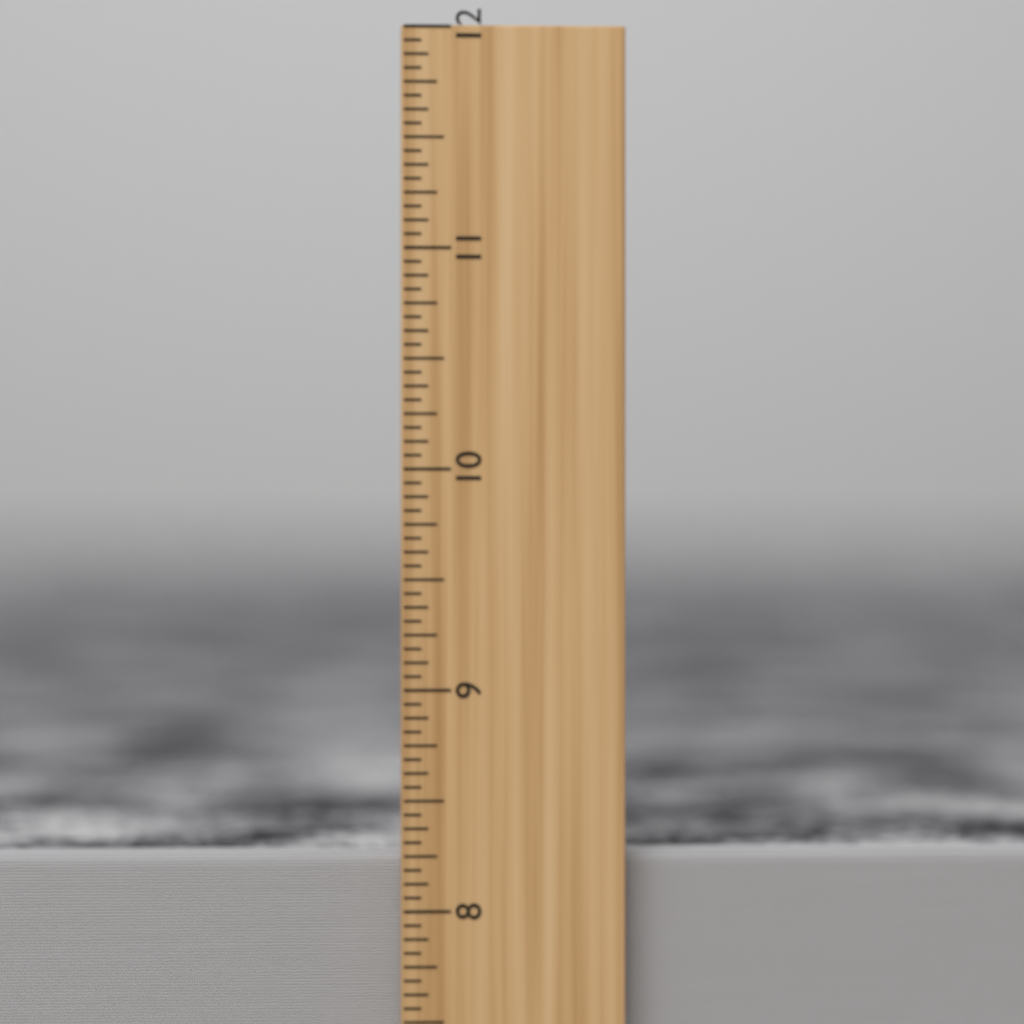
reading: 8.2500 inch
